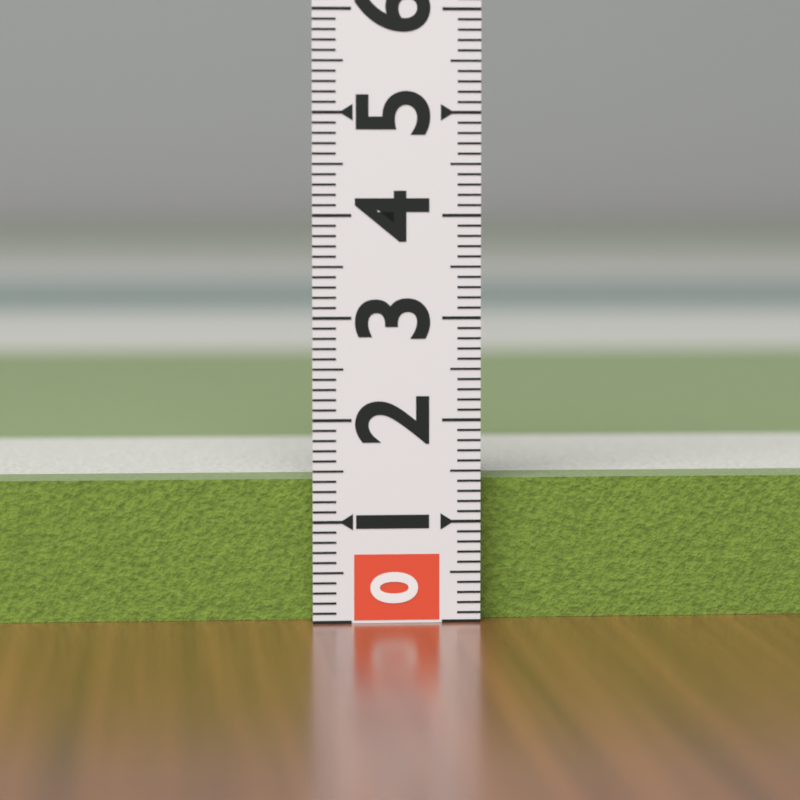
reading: 1.4 (no unit)
